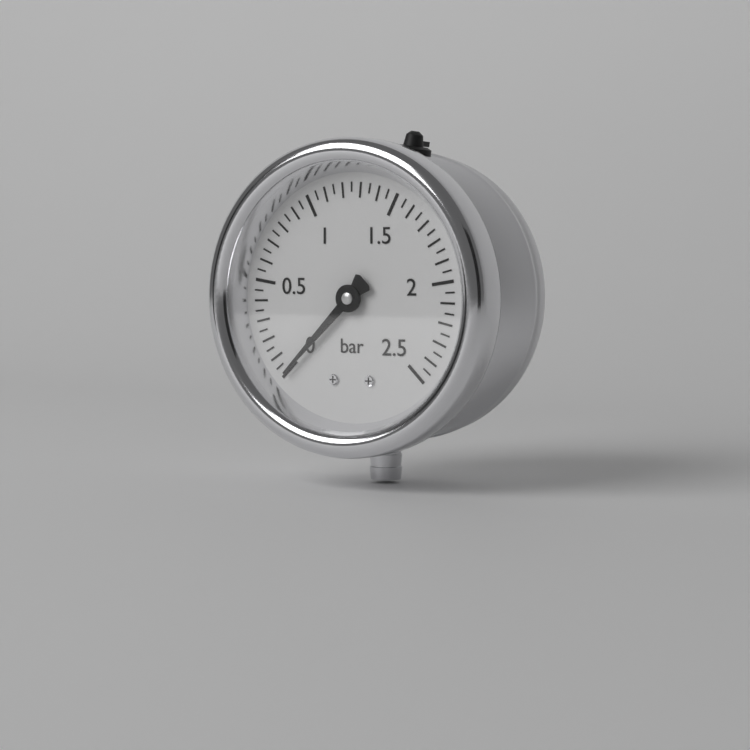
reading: 0.00 bar
